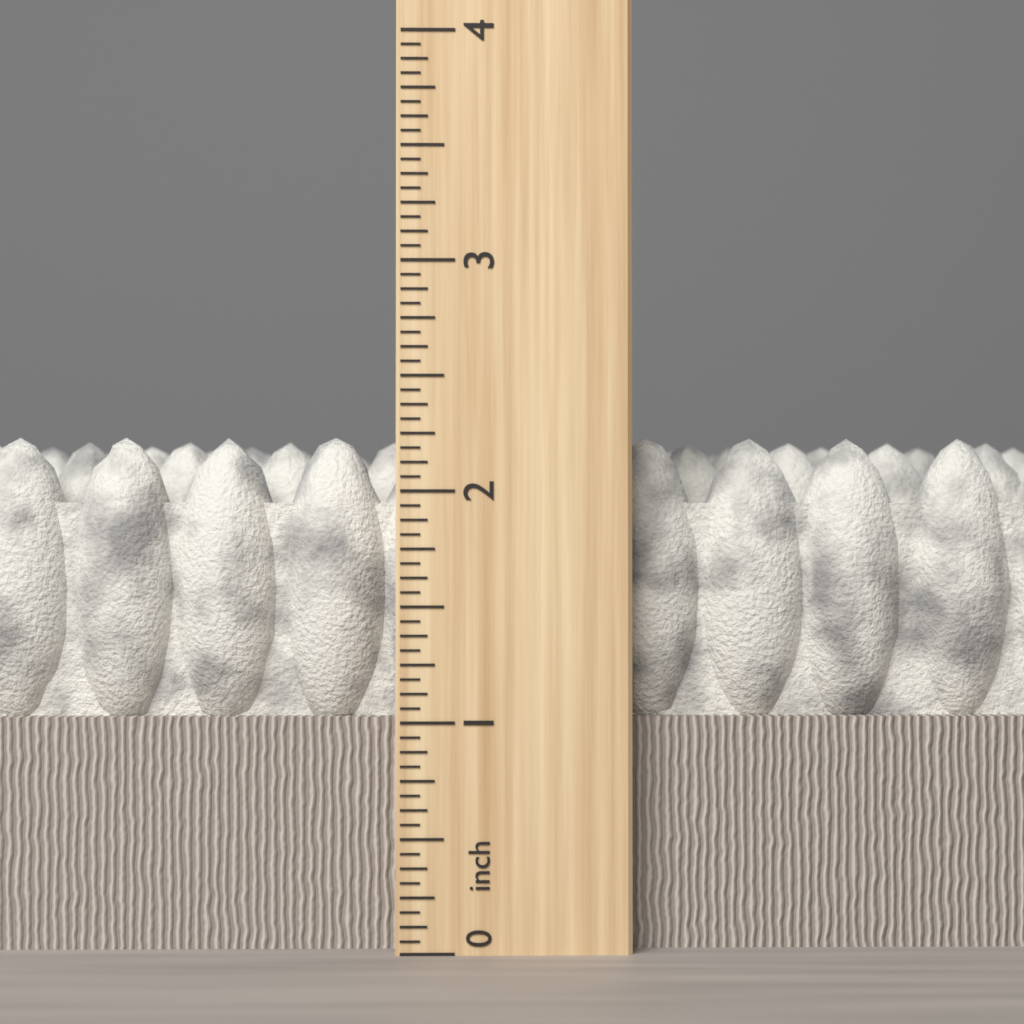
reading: 2.2500 inch
